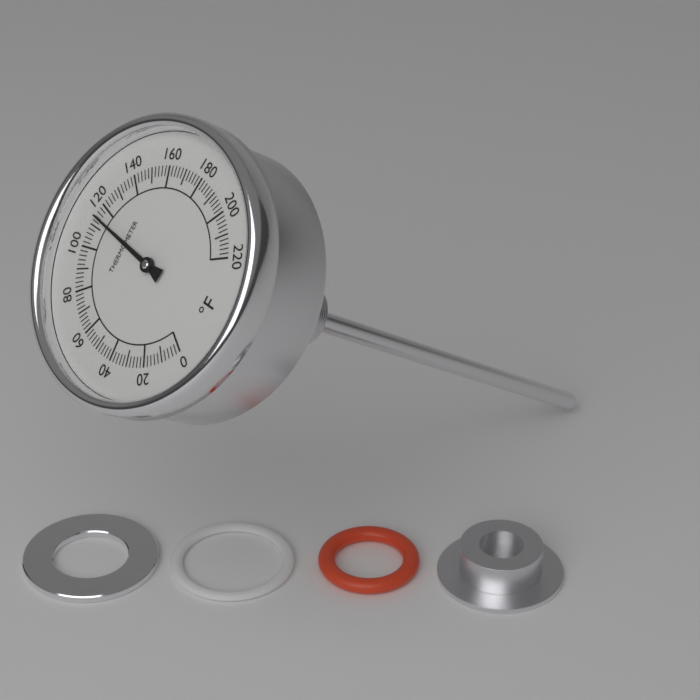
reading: 114 °F
